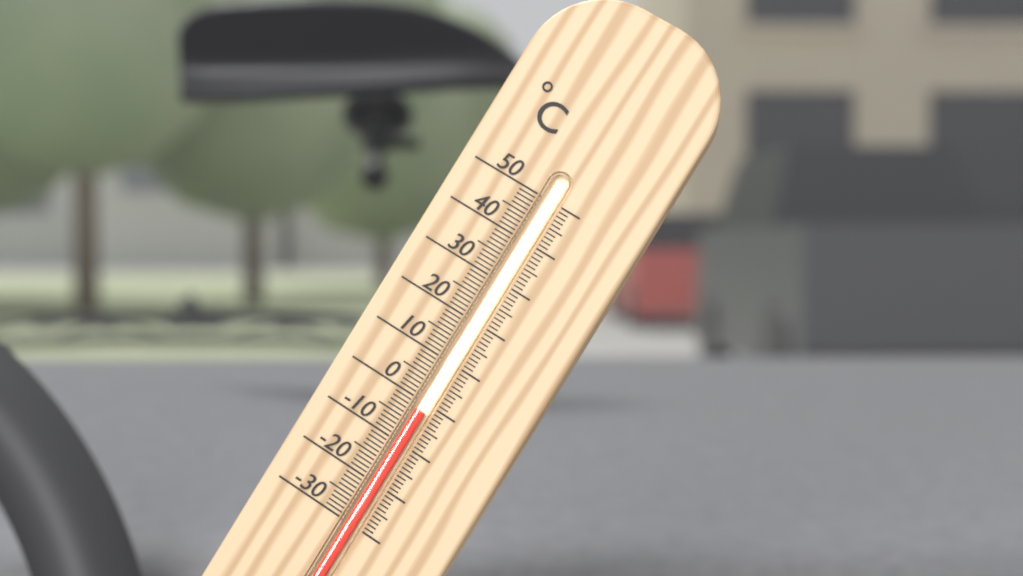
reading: -2 °C
